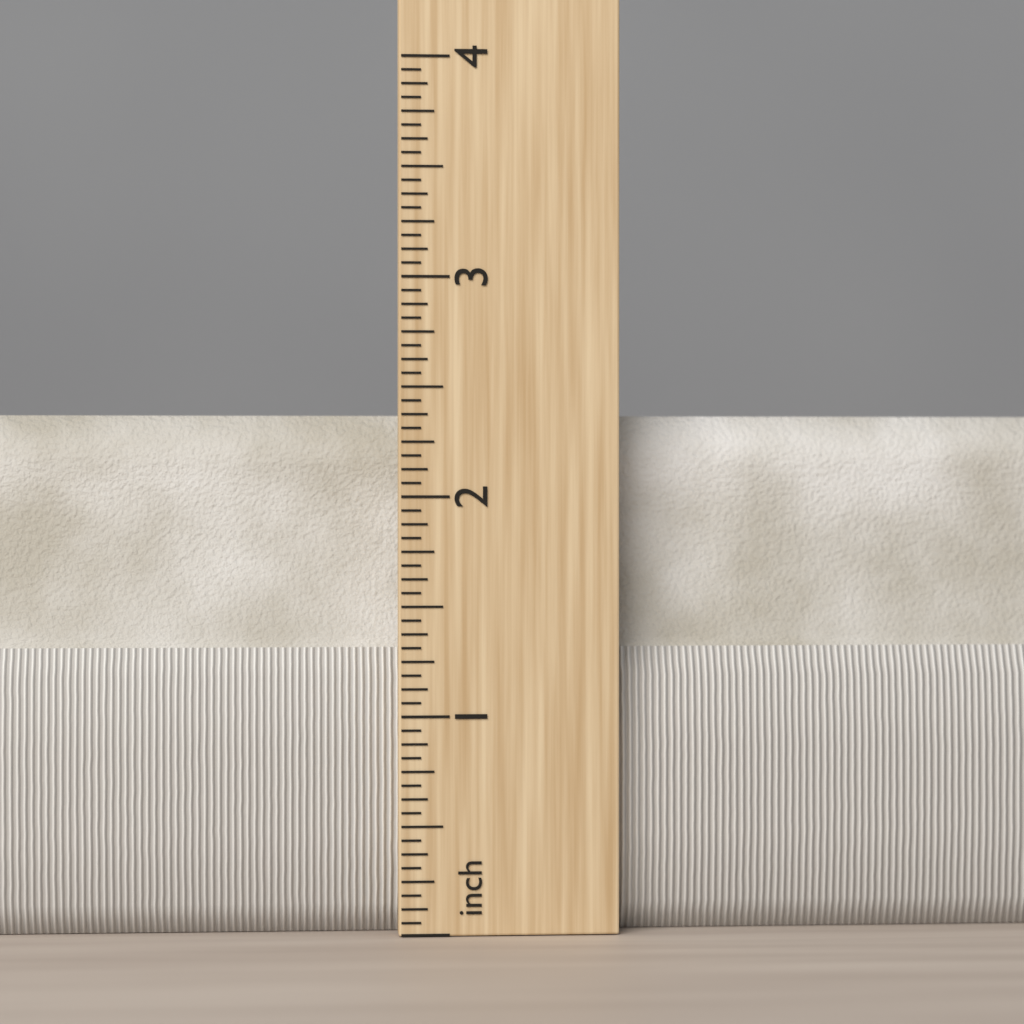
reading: 2.3750 in
